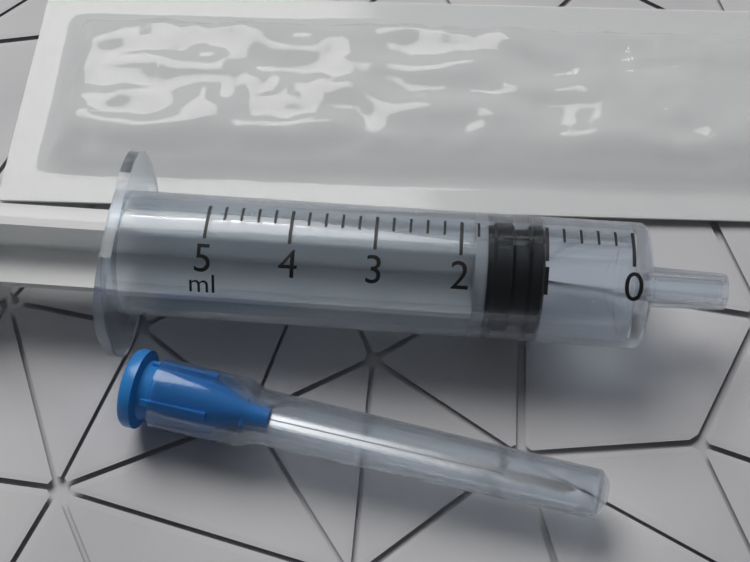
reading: 1.0 ml
